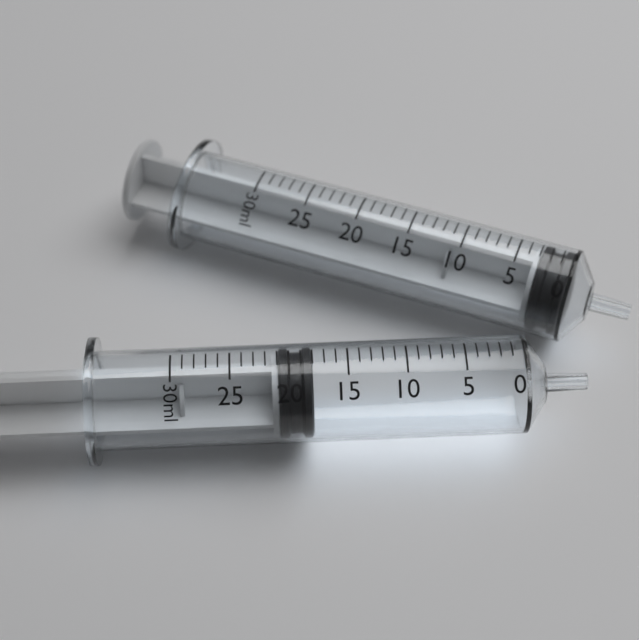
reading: 18 ml
